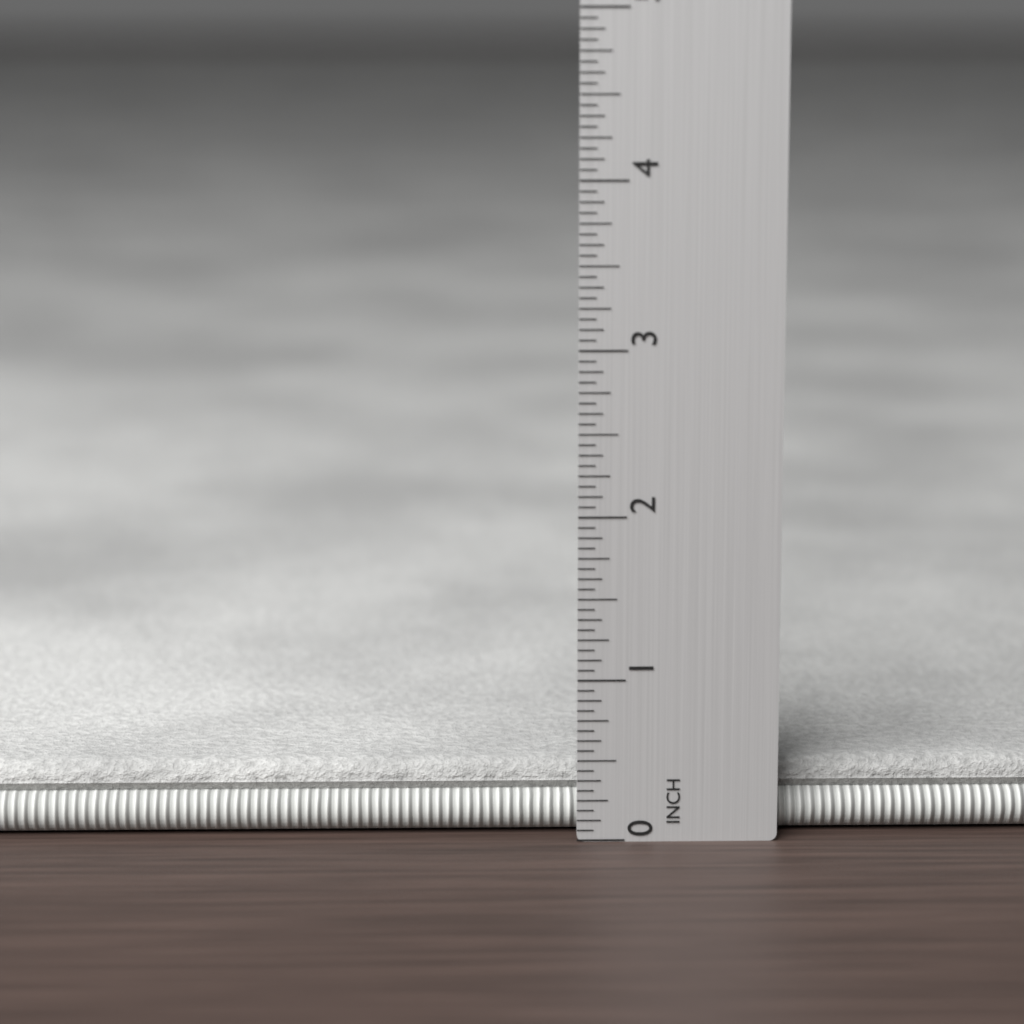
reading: 0.4375 in
